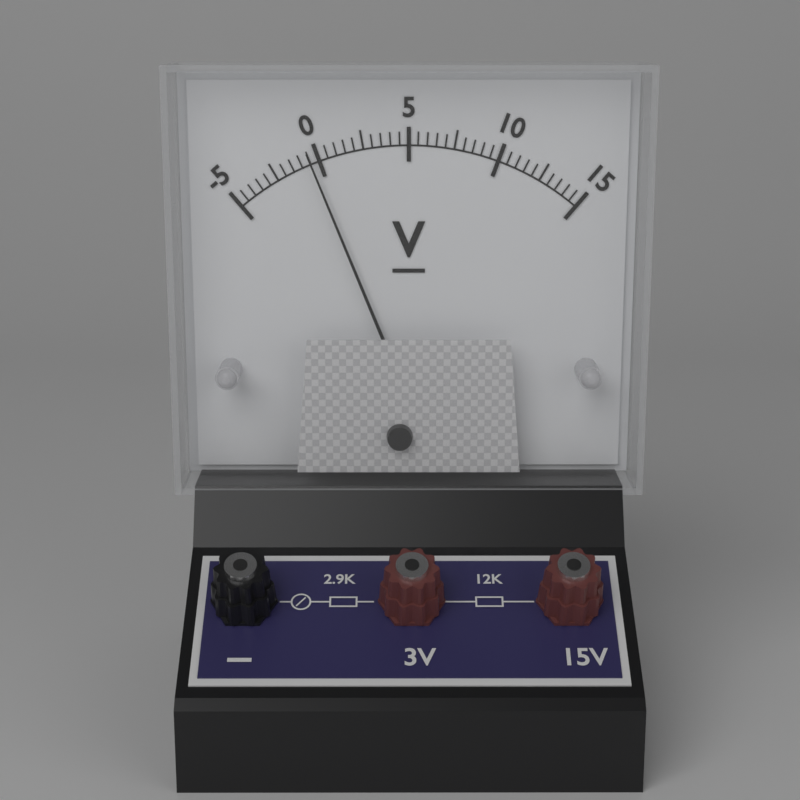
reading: -0.5 V
